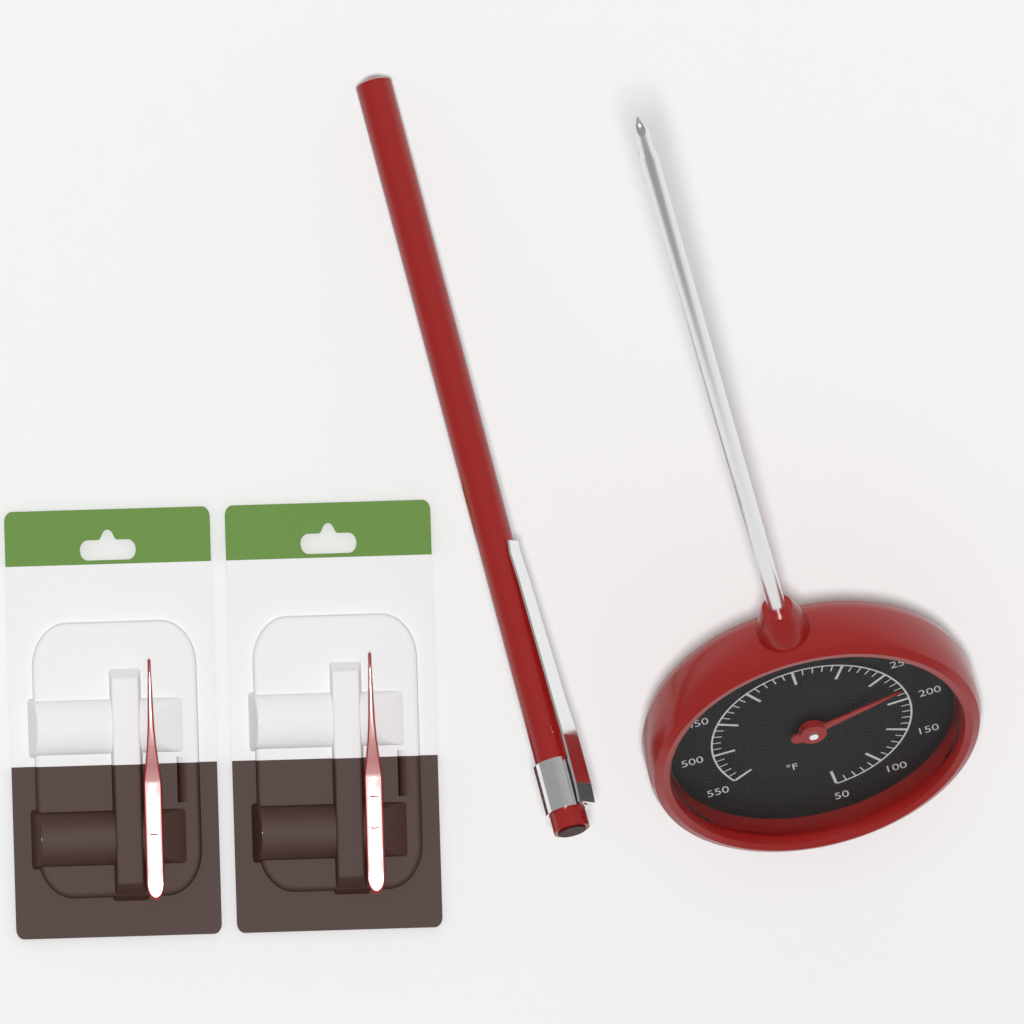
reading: 220 °F
